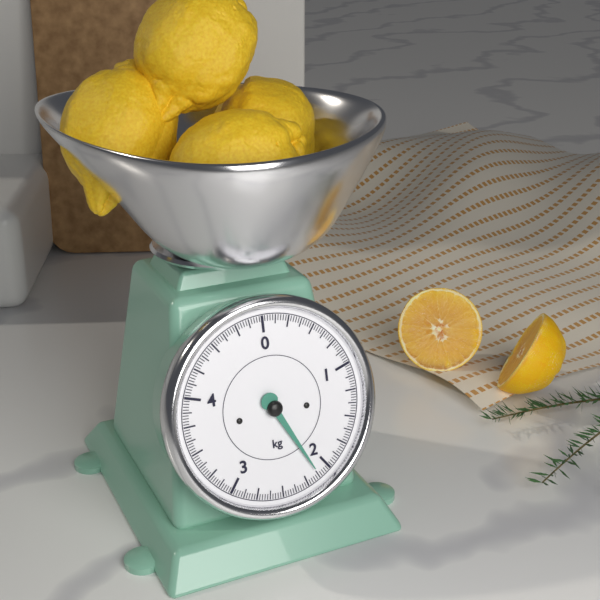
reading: 2.125 kg
